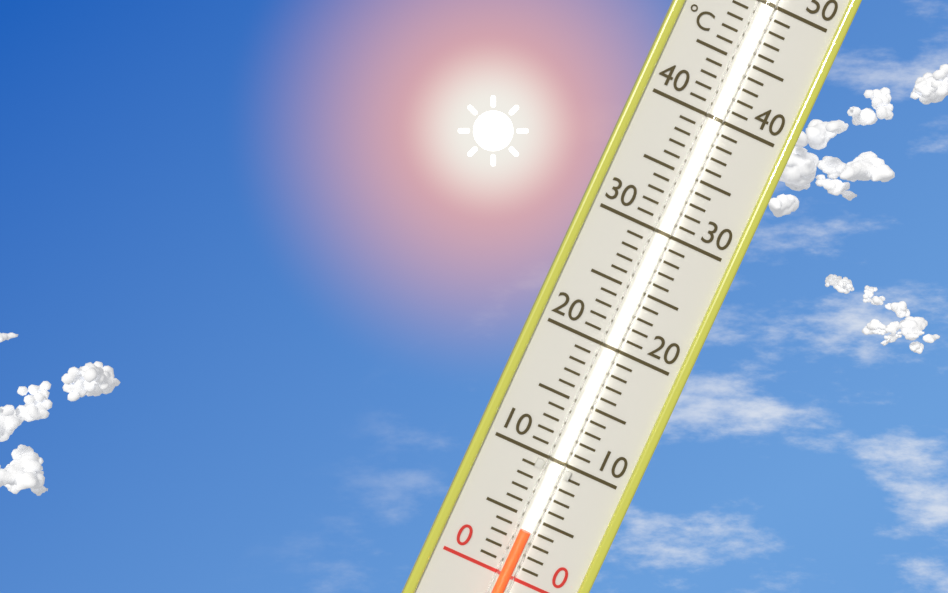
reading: 4 °C
